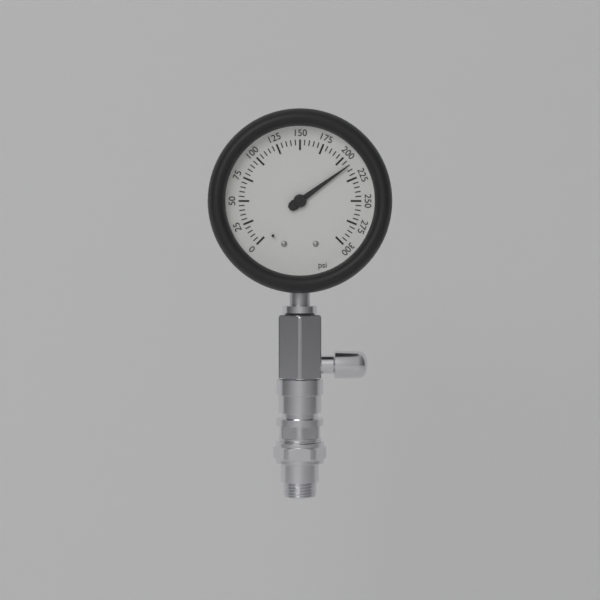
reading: 210 psi
